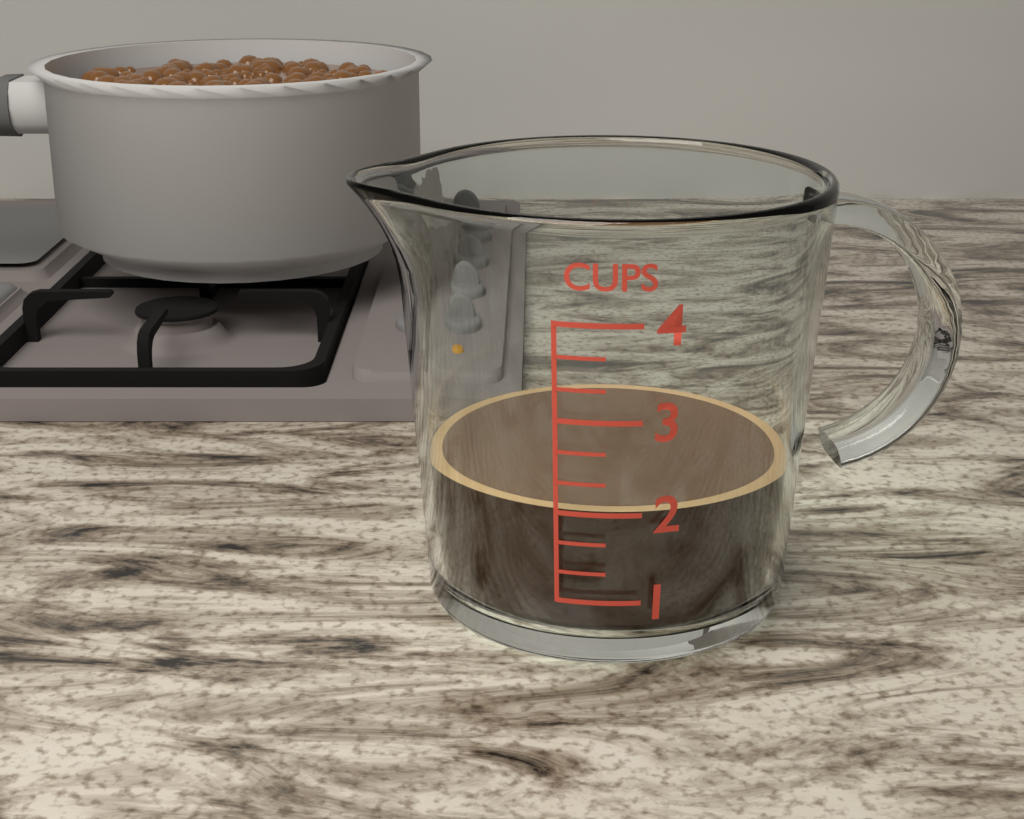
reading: 2.000000 CUPS
